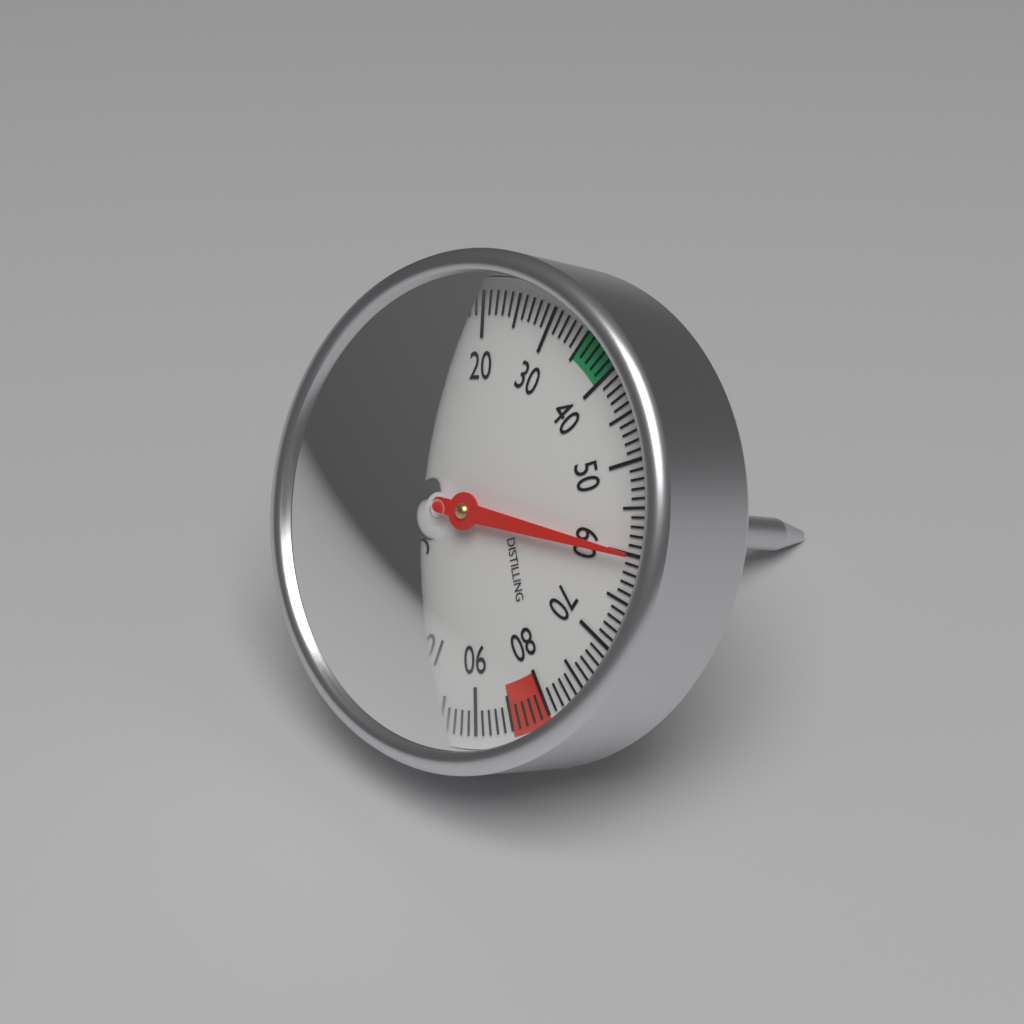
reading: 60 °C
